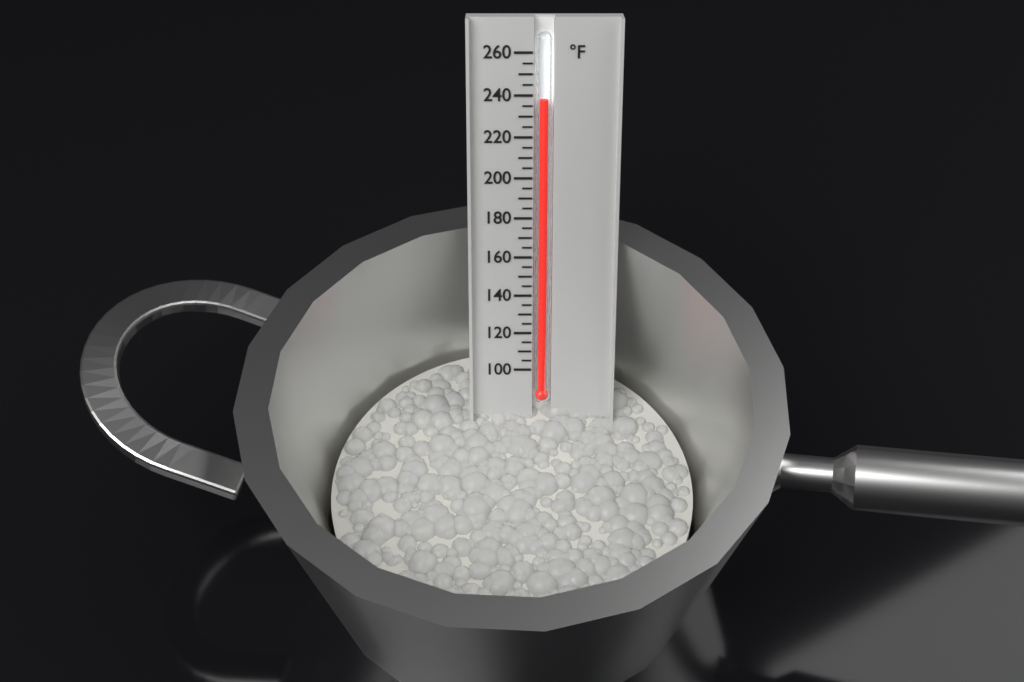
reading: 238 °F
